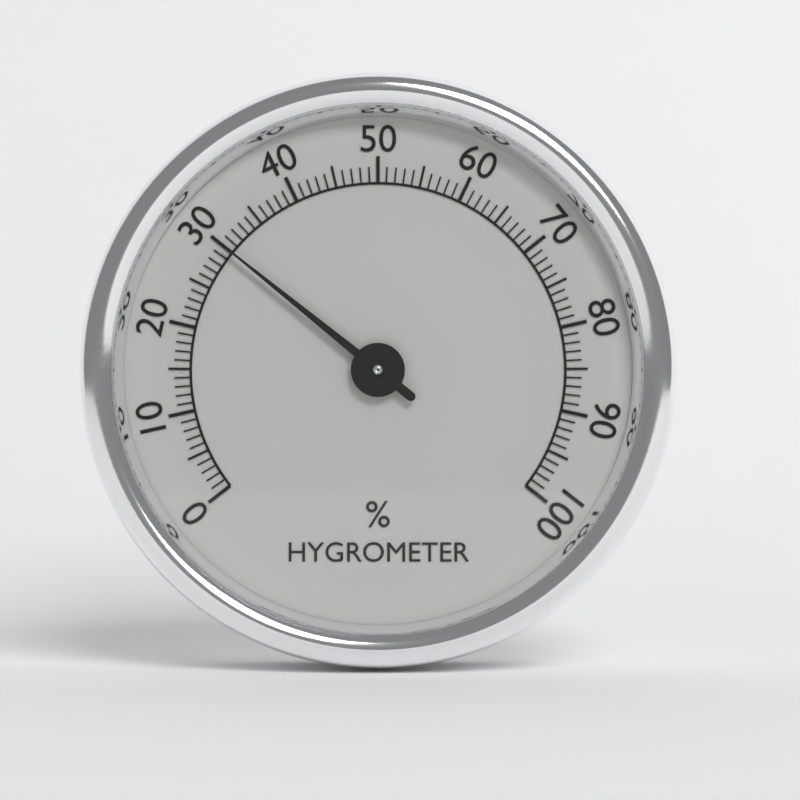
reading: 30 %
